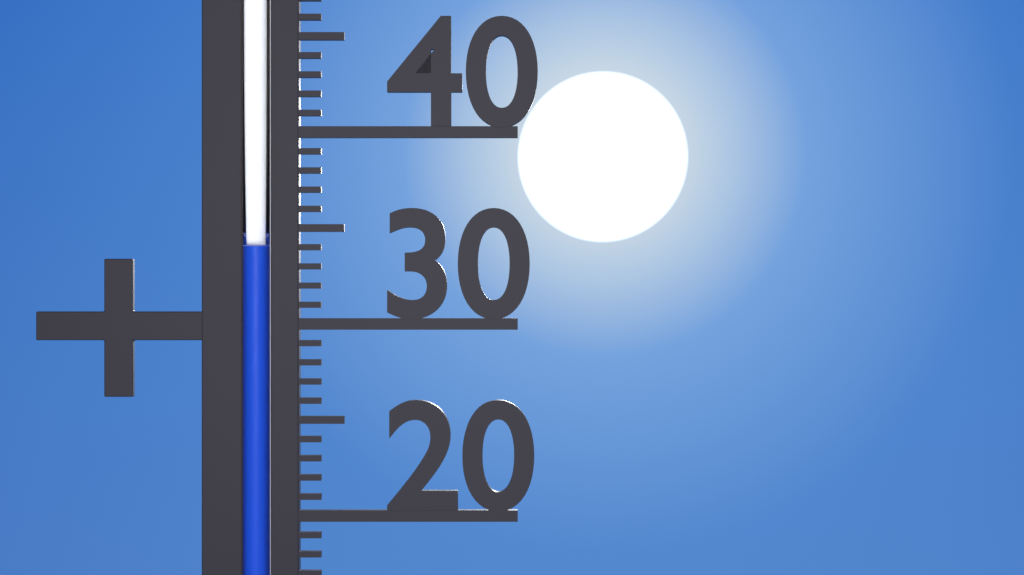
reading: 34 (no unit)
